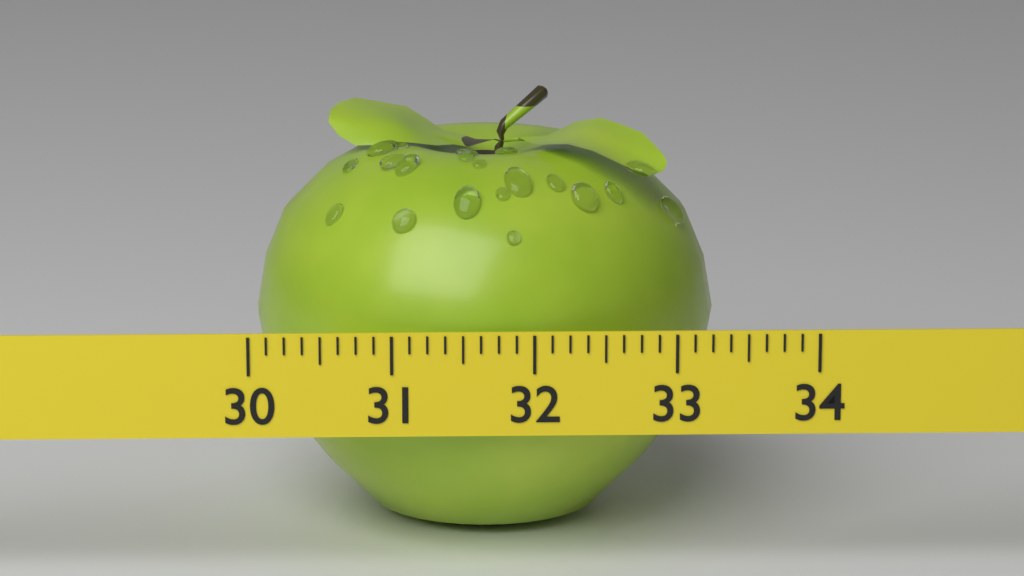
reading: 33.375 (no unit)
